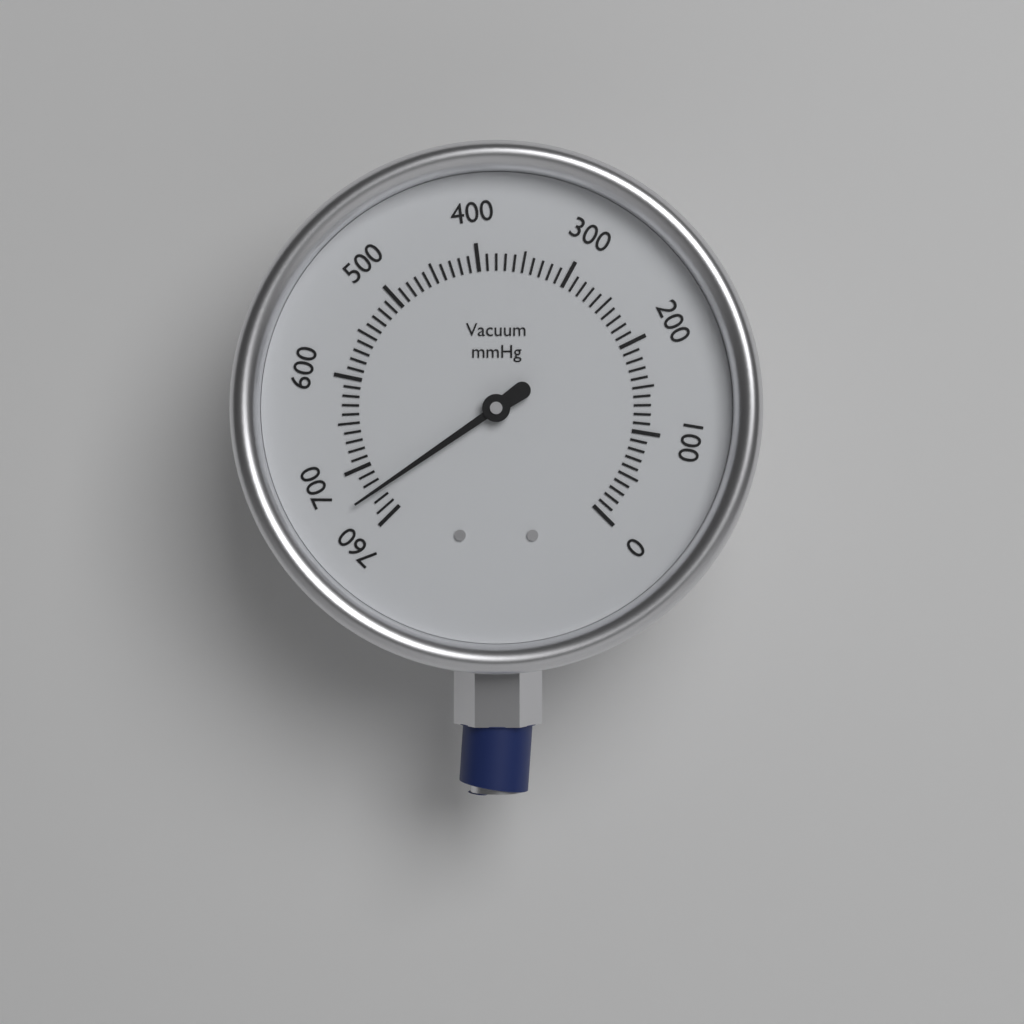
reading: 730 mmHg
